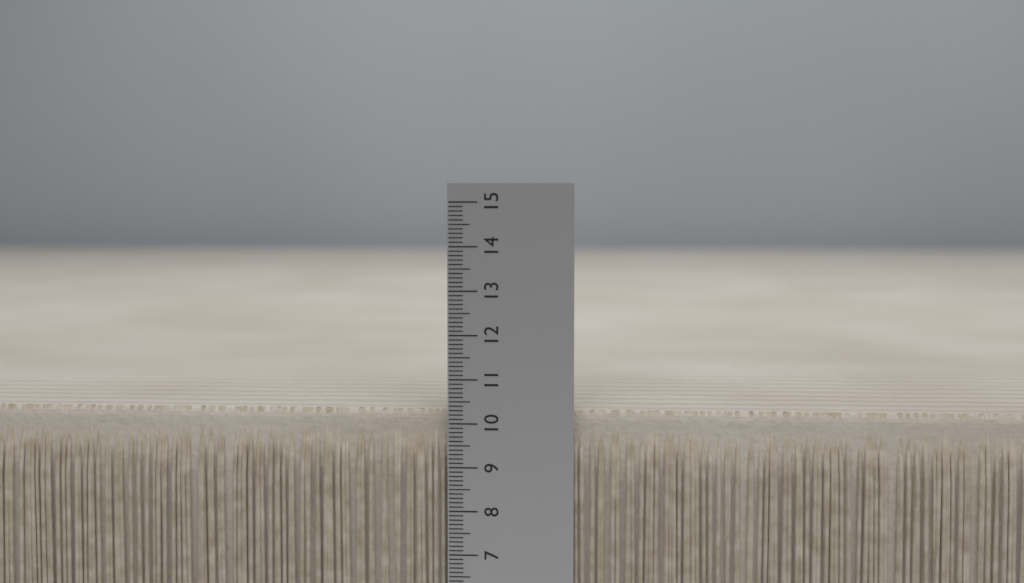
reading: 10.3 (no unit)
